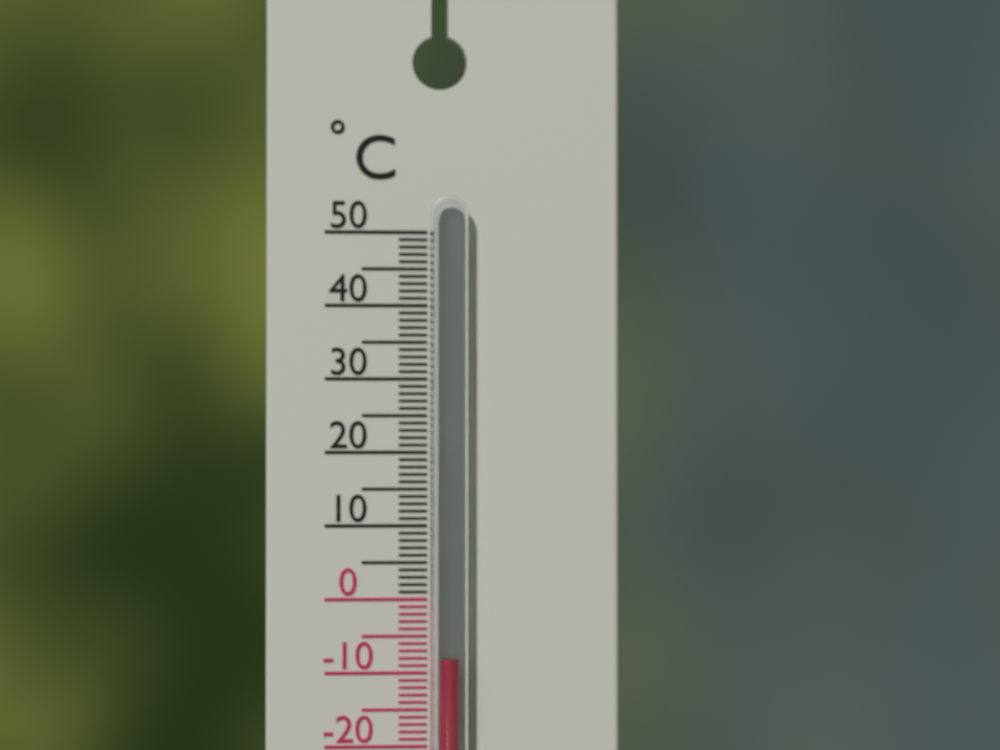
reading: -8 °C
